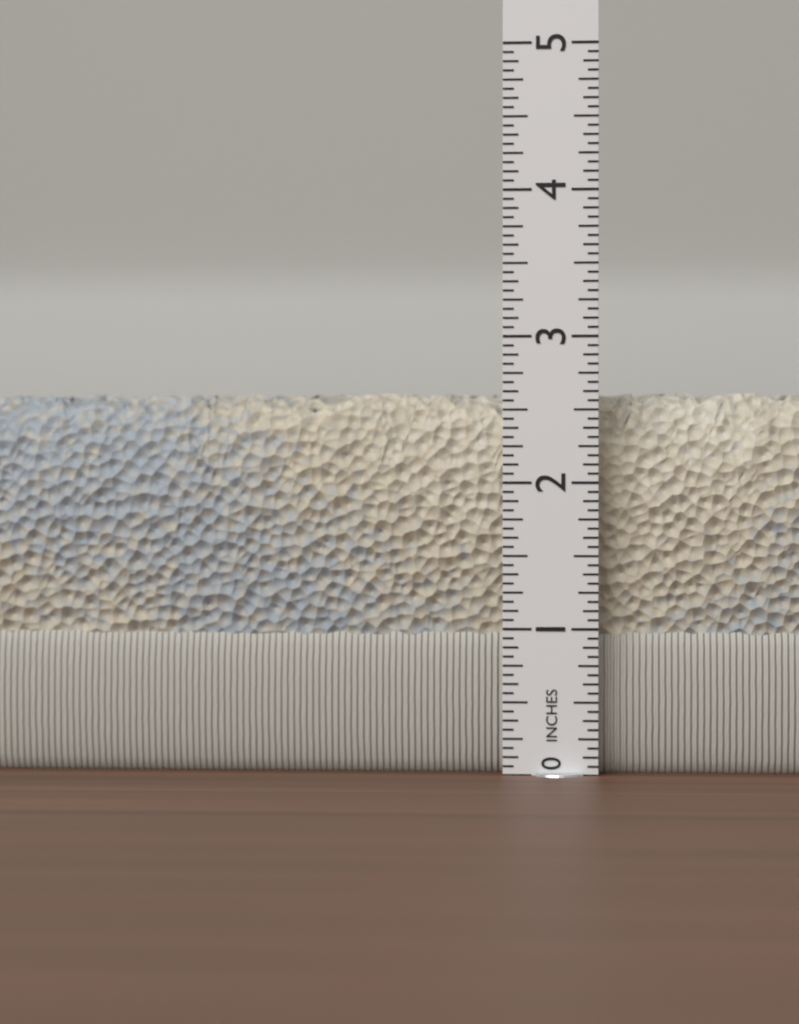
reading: 2.6250 in
